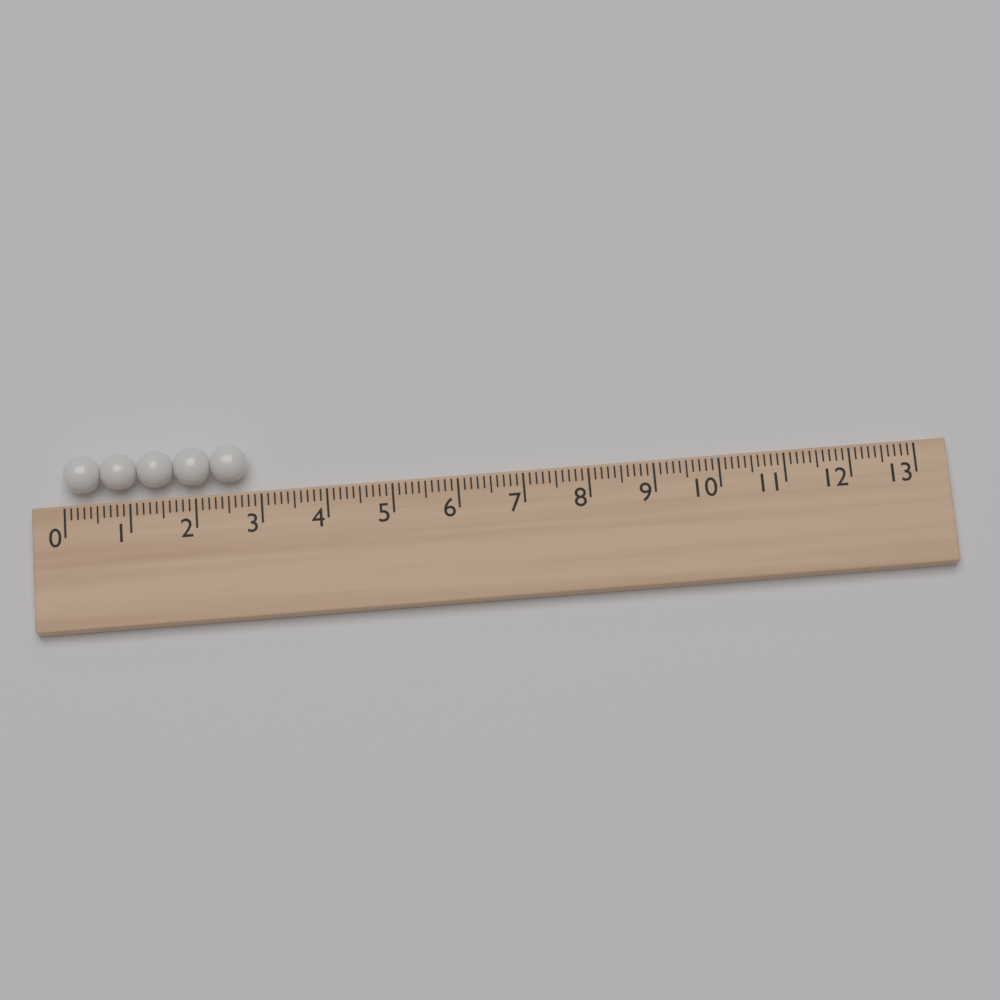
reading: 2.8 (no unit)
